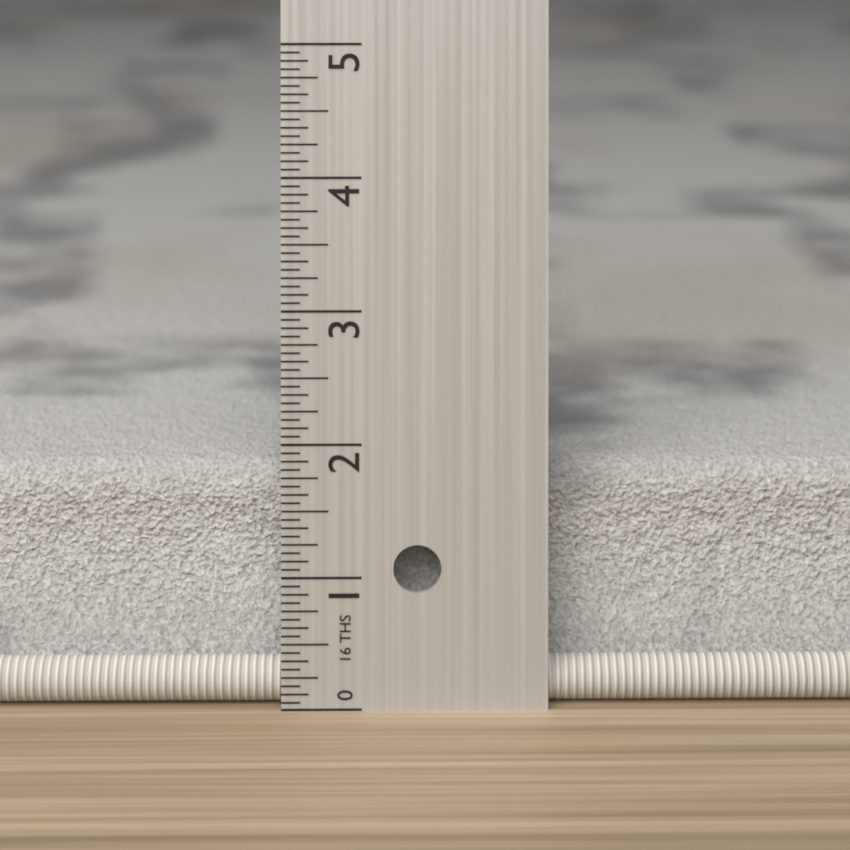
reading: 1.7500 in
